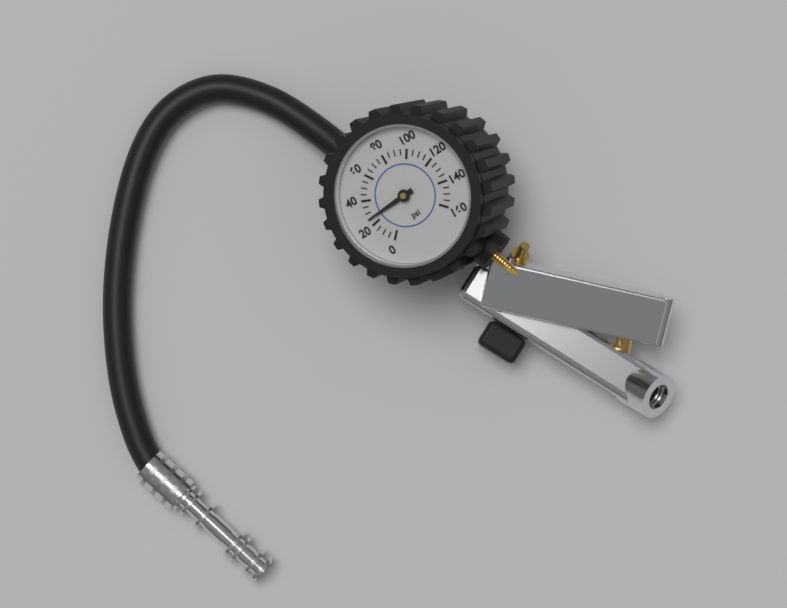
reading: 25 psi
